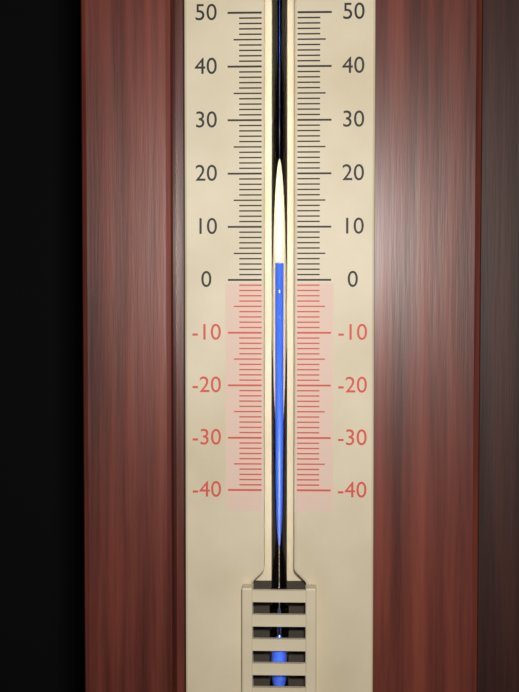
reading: 3 (no unit)
